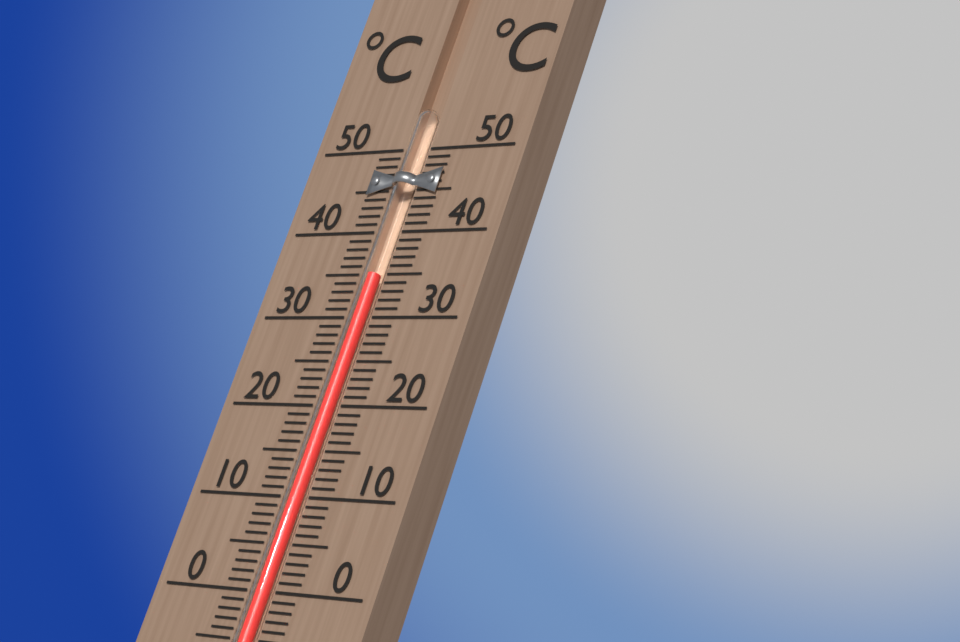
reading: 35 °C
